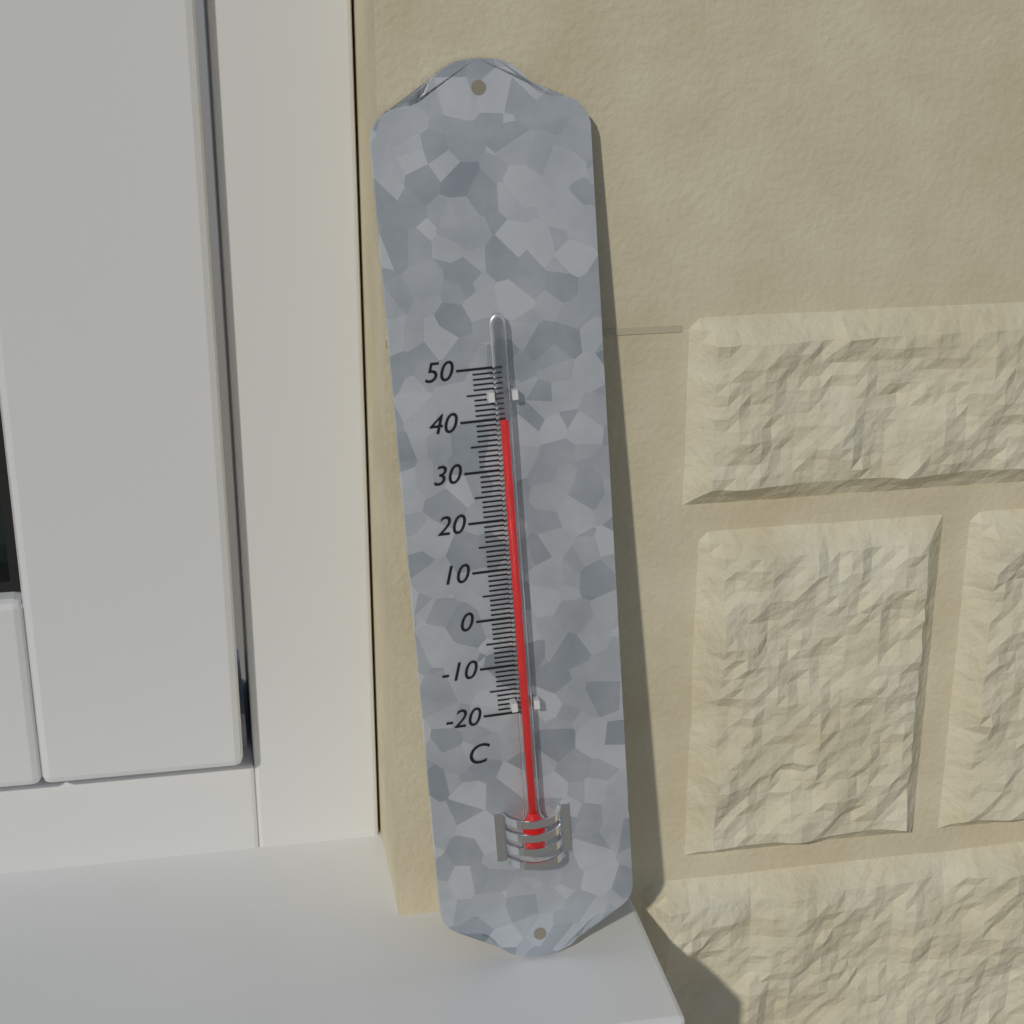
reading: 40 °C
